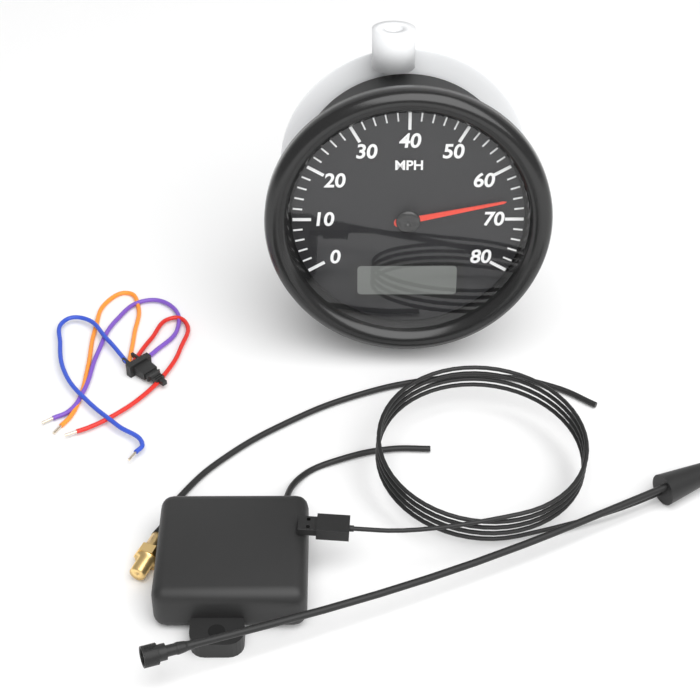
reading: 66 MPH
